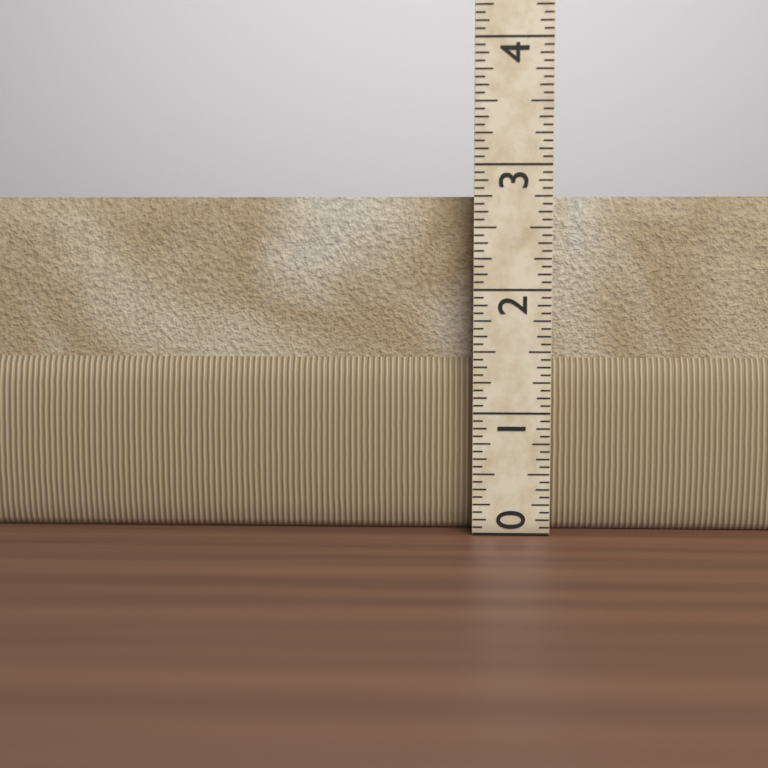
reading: 2.7500 (no unit)
